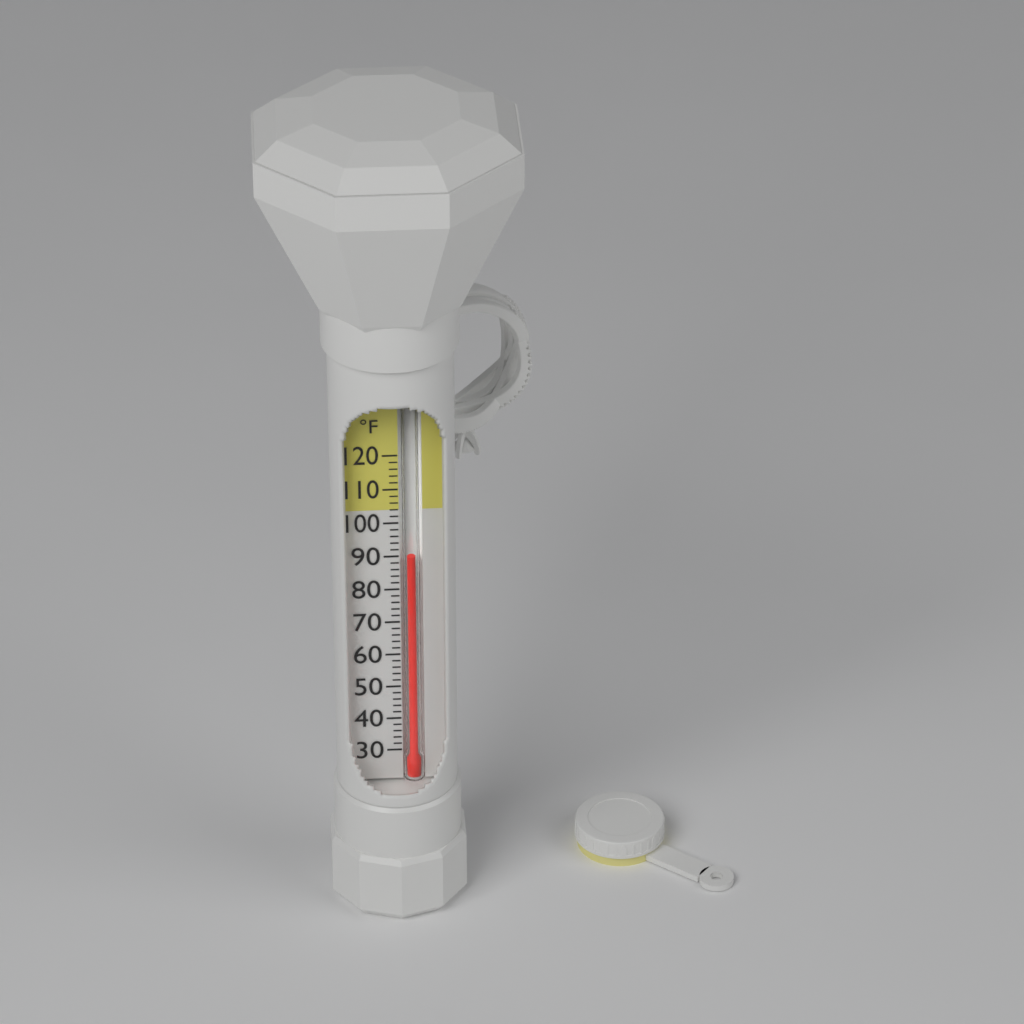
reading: 90 °F
